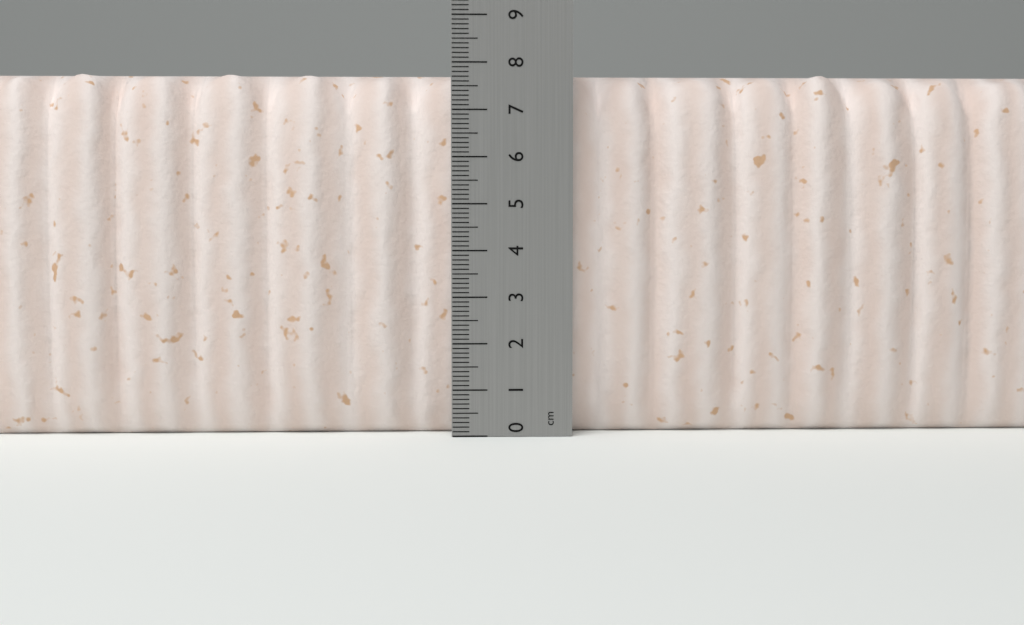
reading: 7.8 cm
